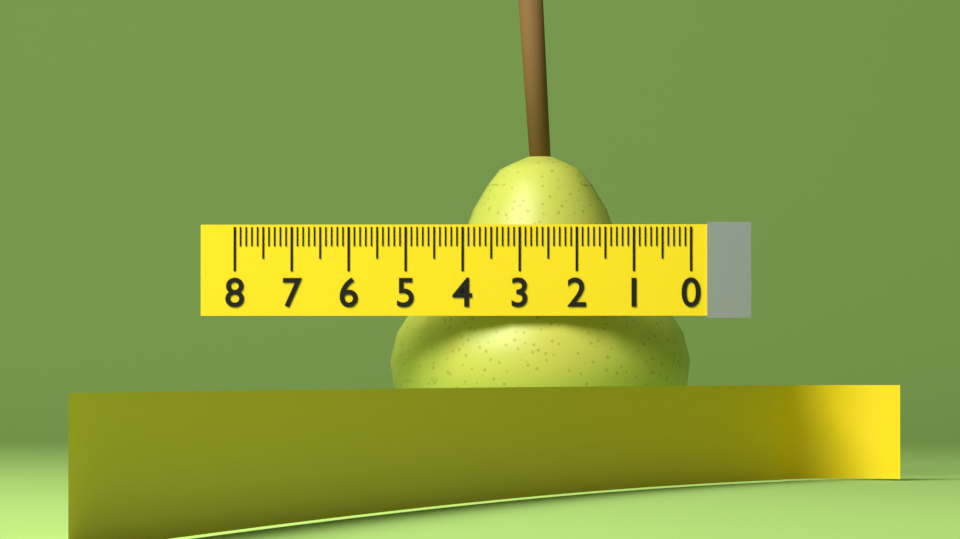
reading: 5.4 (no unit)
